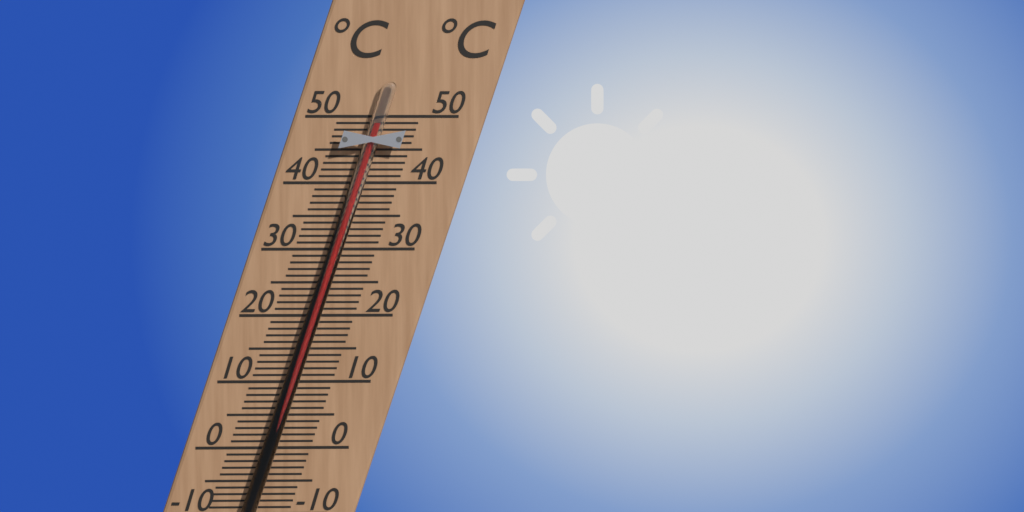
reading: 49 °C
